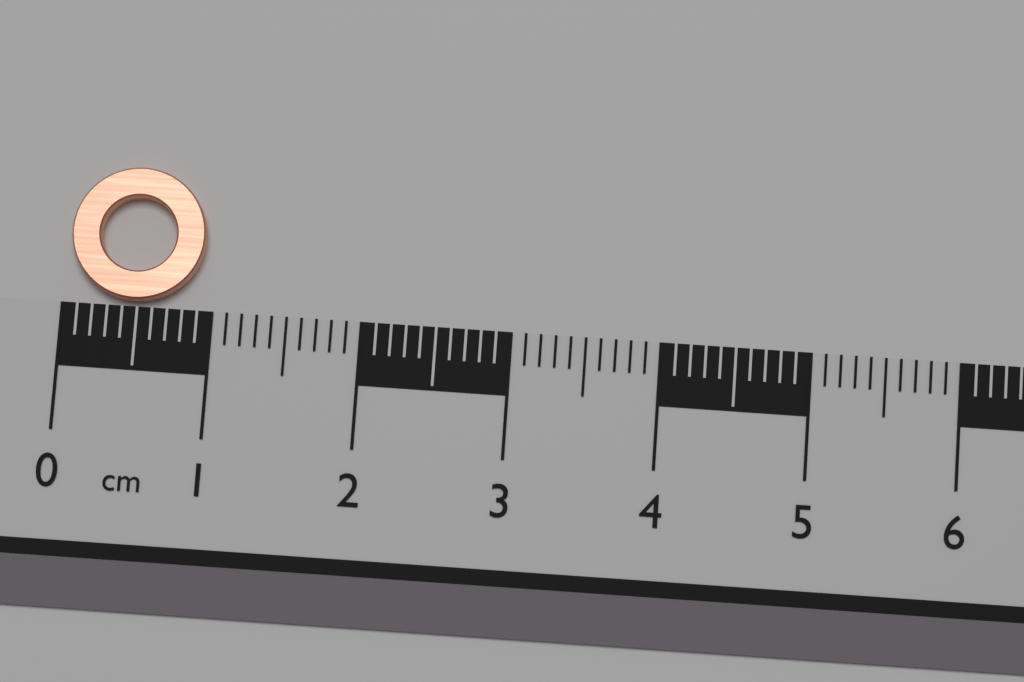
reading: 0.9 cm
